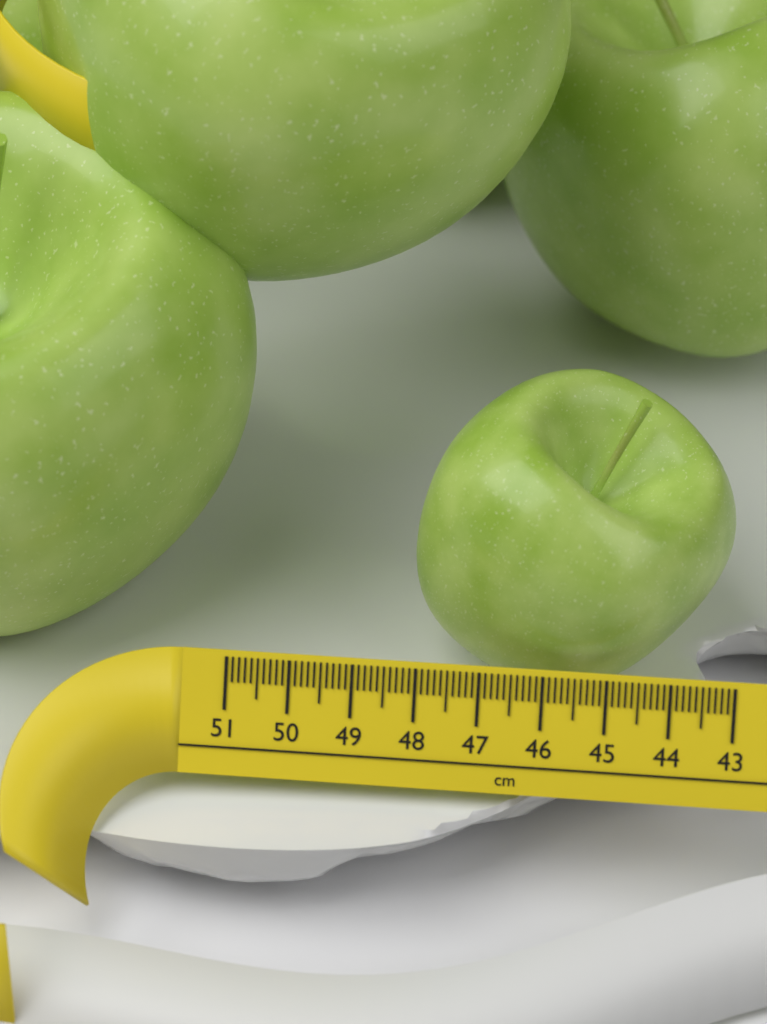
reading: 48.2 cm
